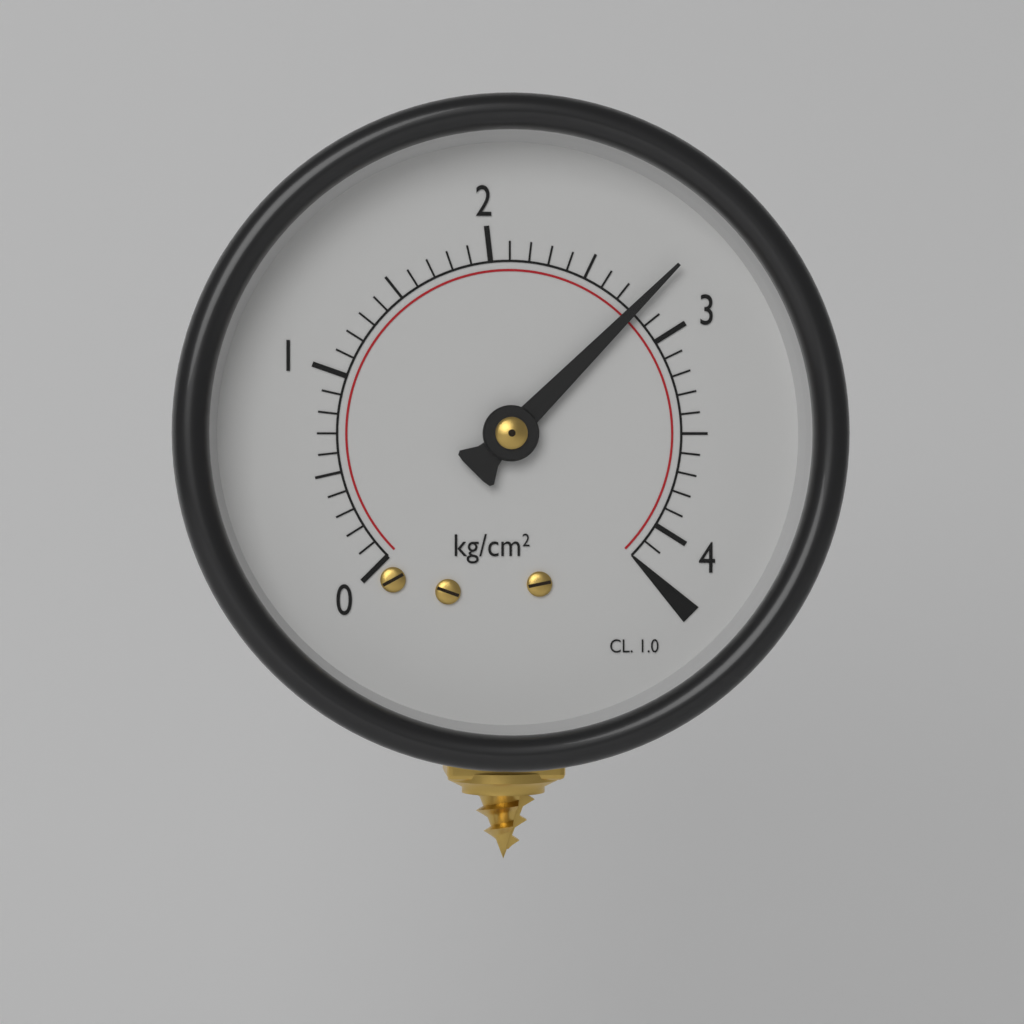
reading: 2.8 kg/cm²
